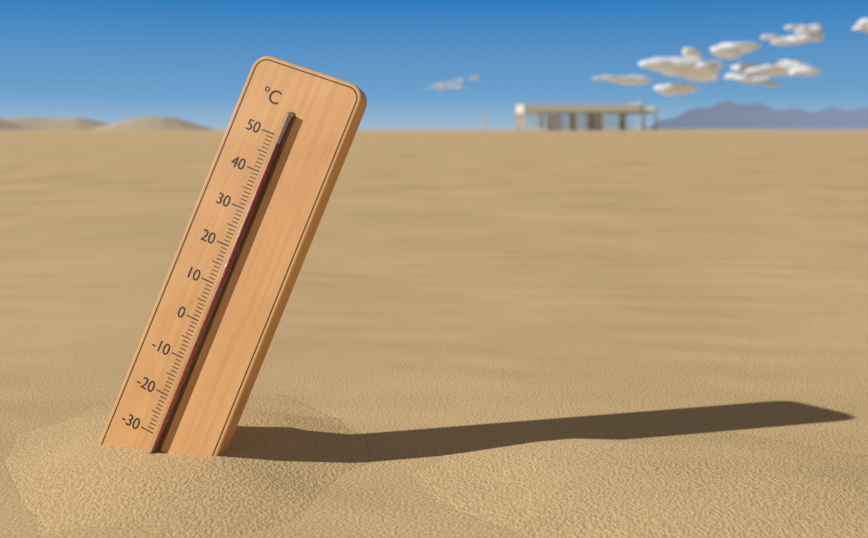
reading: 48 °C
